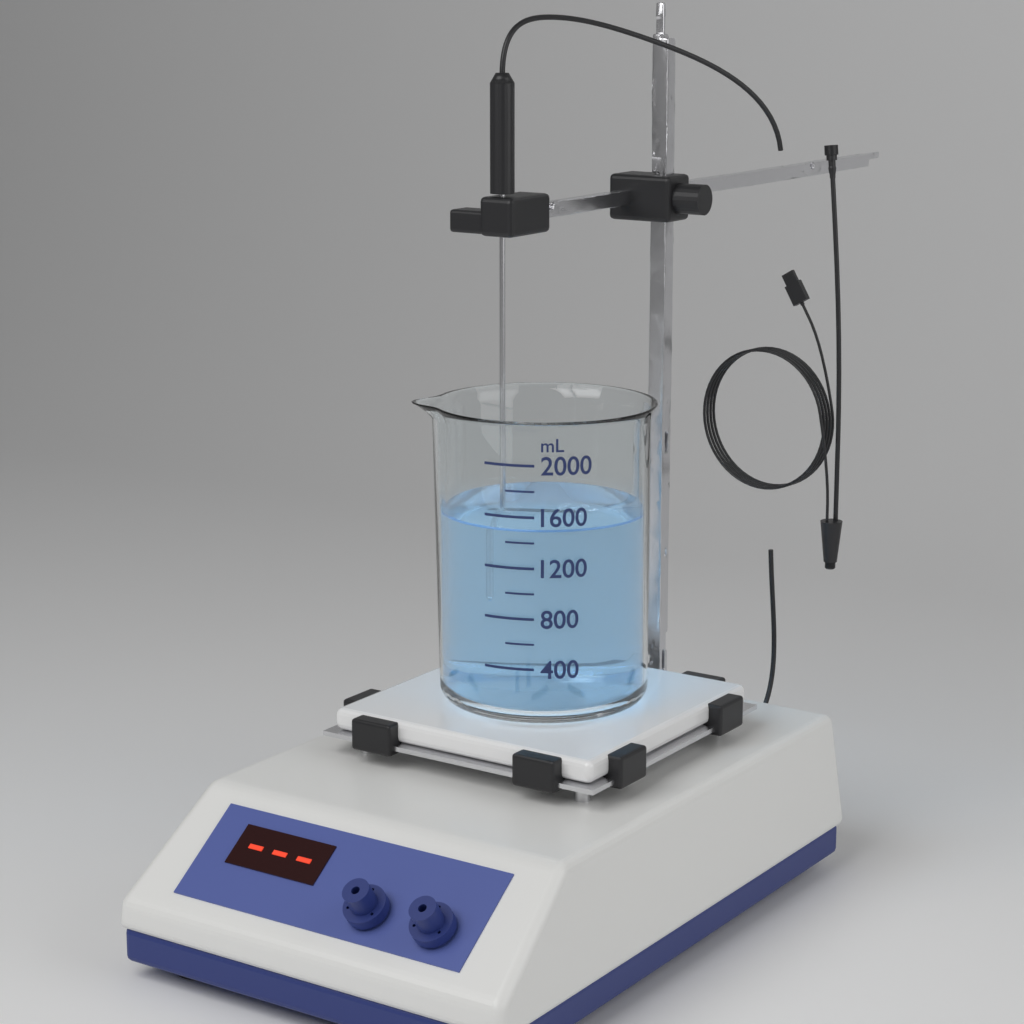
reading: 1500 mL
